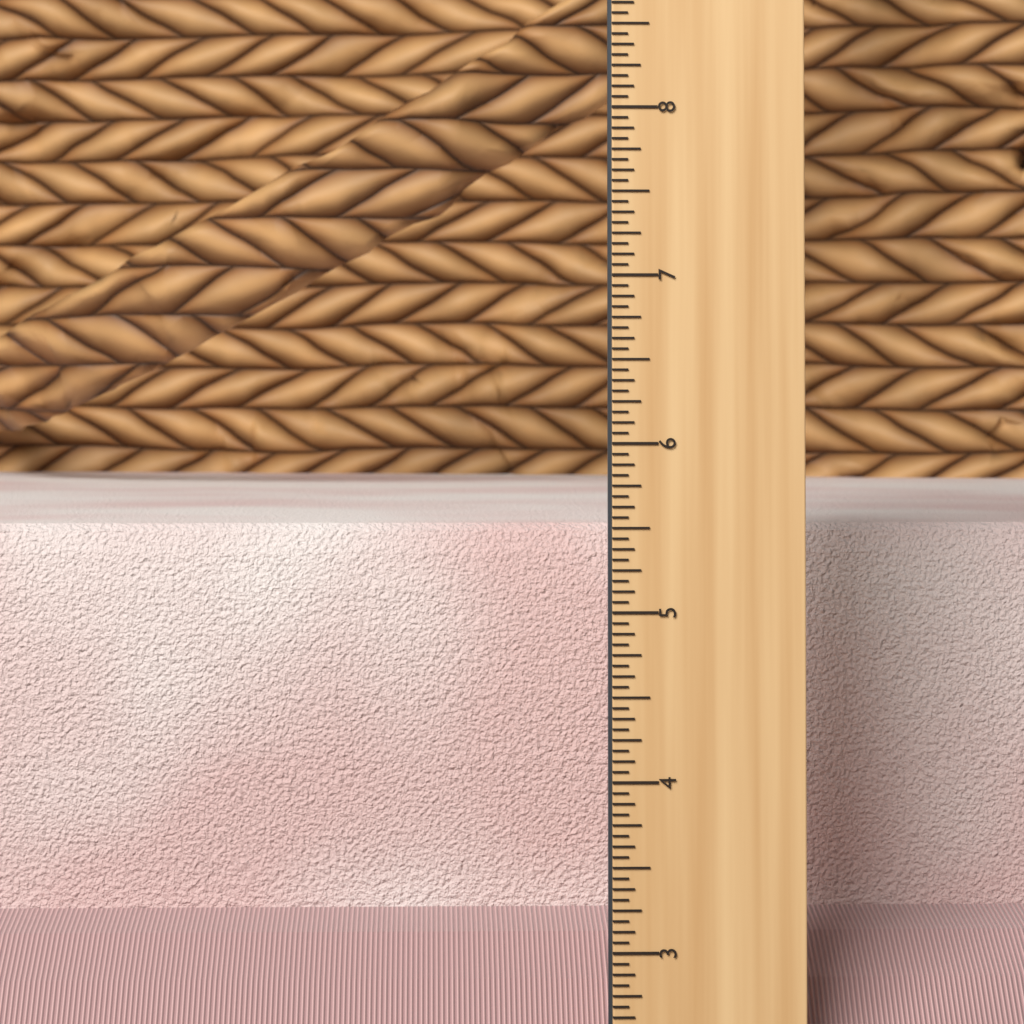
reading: 5.4375 in
